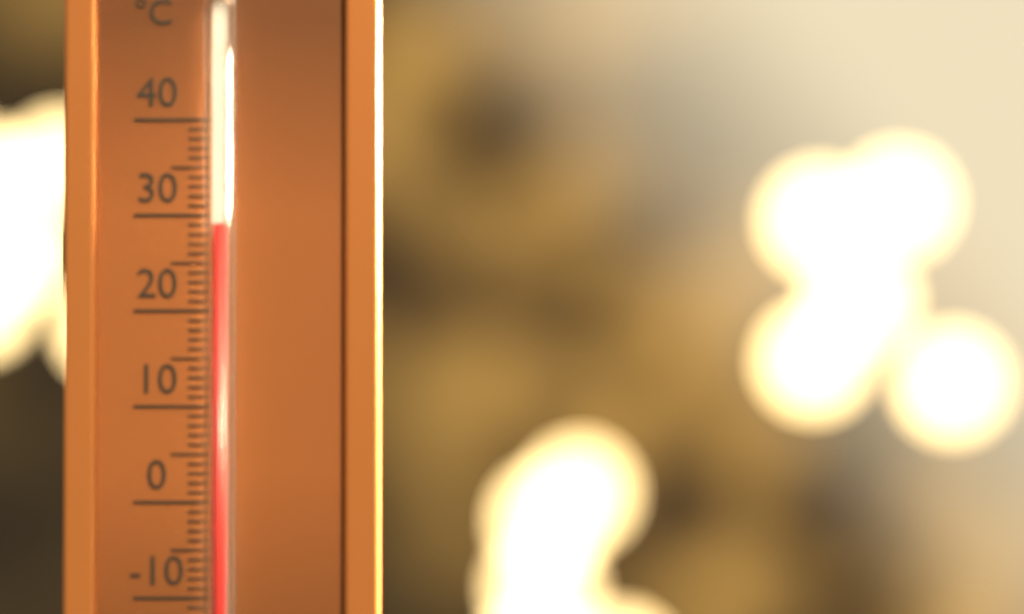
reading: 29 °C
